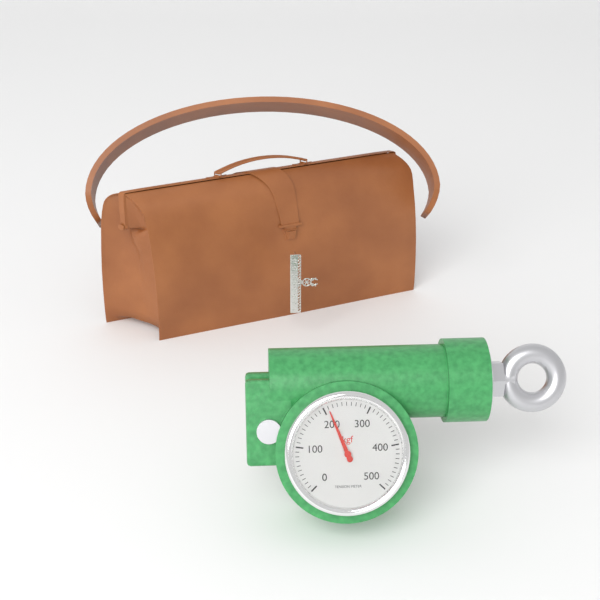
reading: 210 kgf
